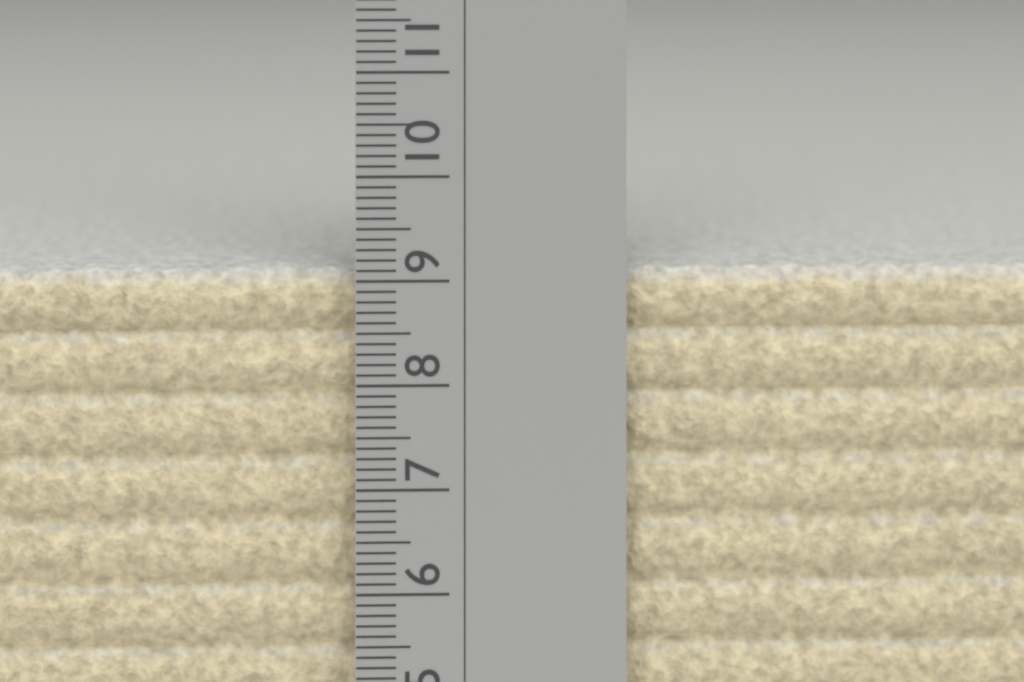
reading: 9.1 cm
